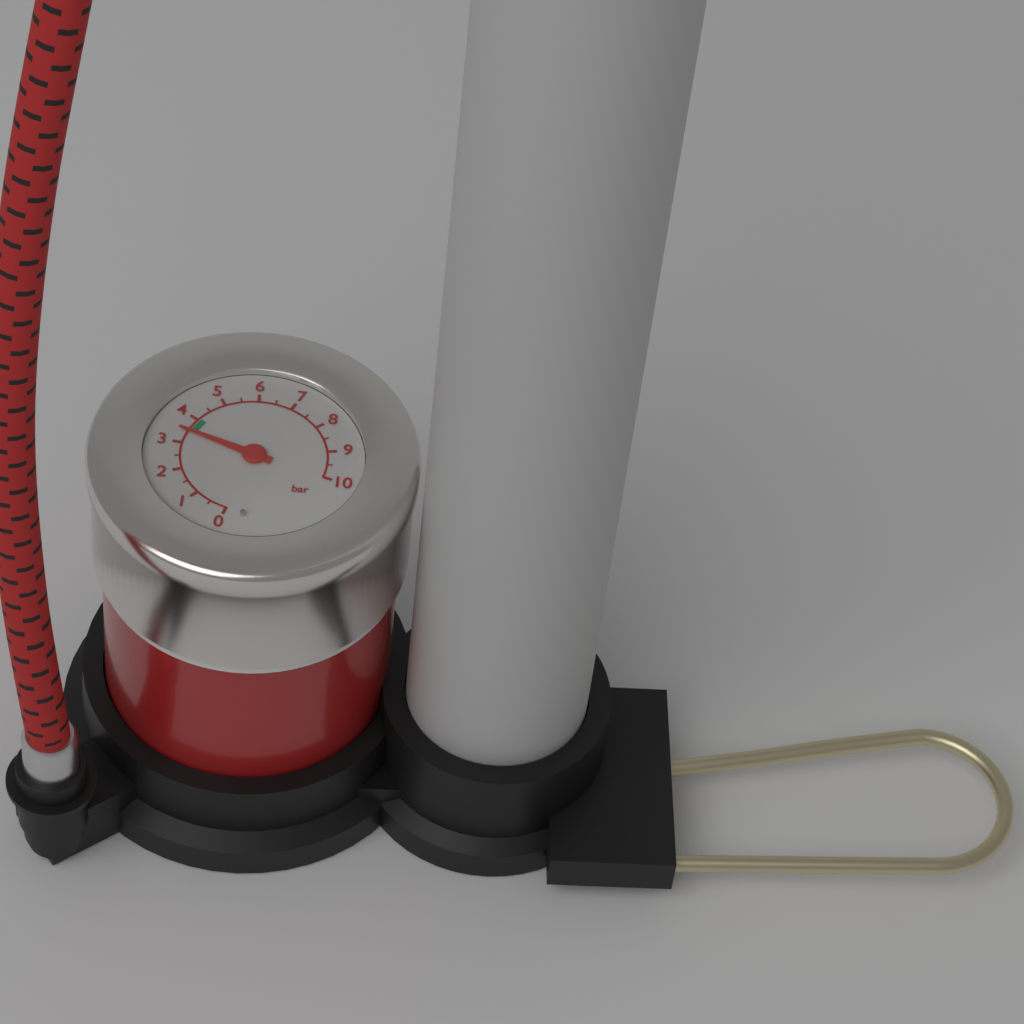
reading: 3.5 bar
